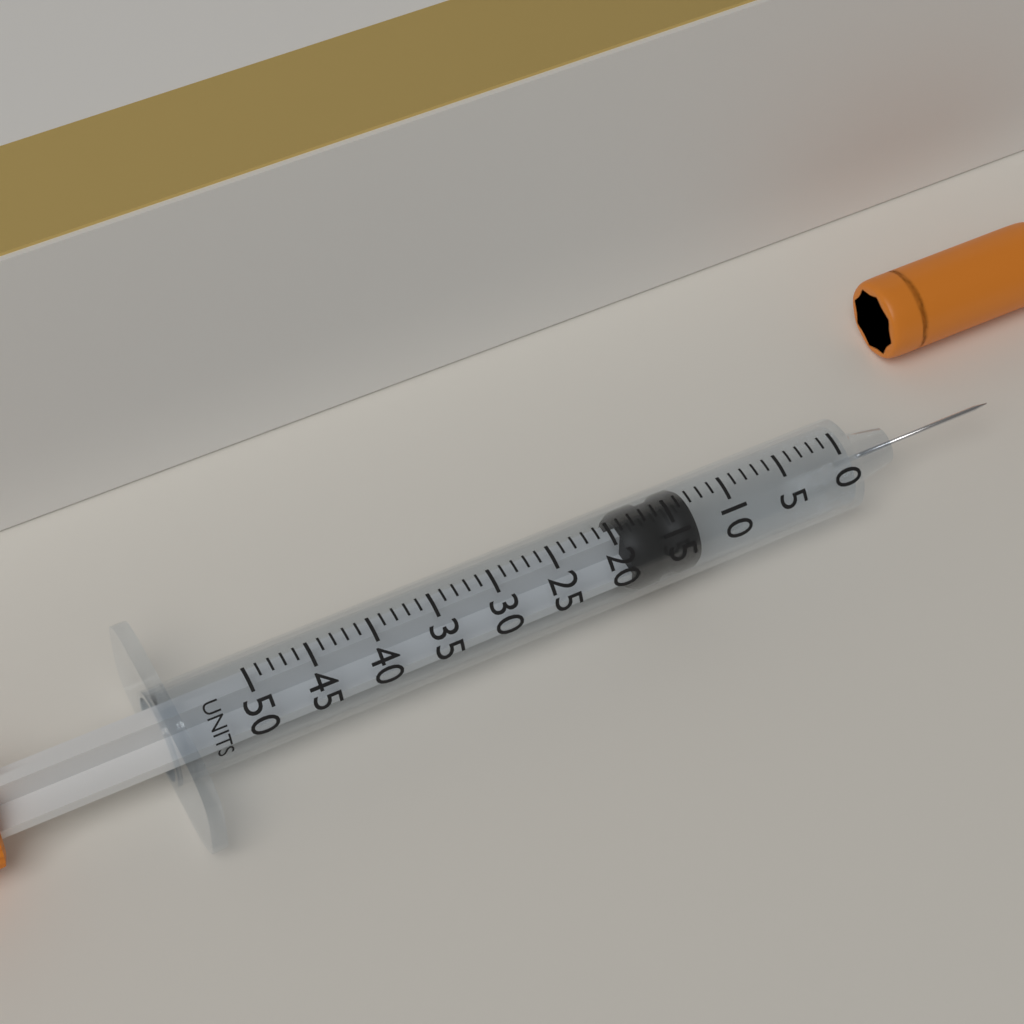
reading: 13 units
